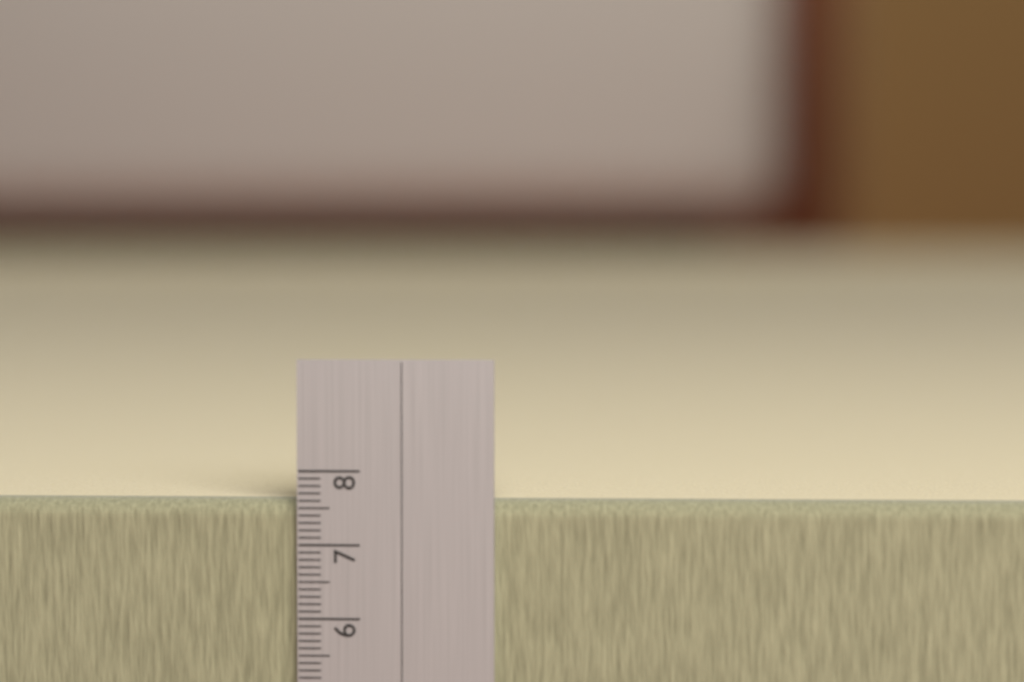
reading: 7.6 cm
